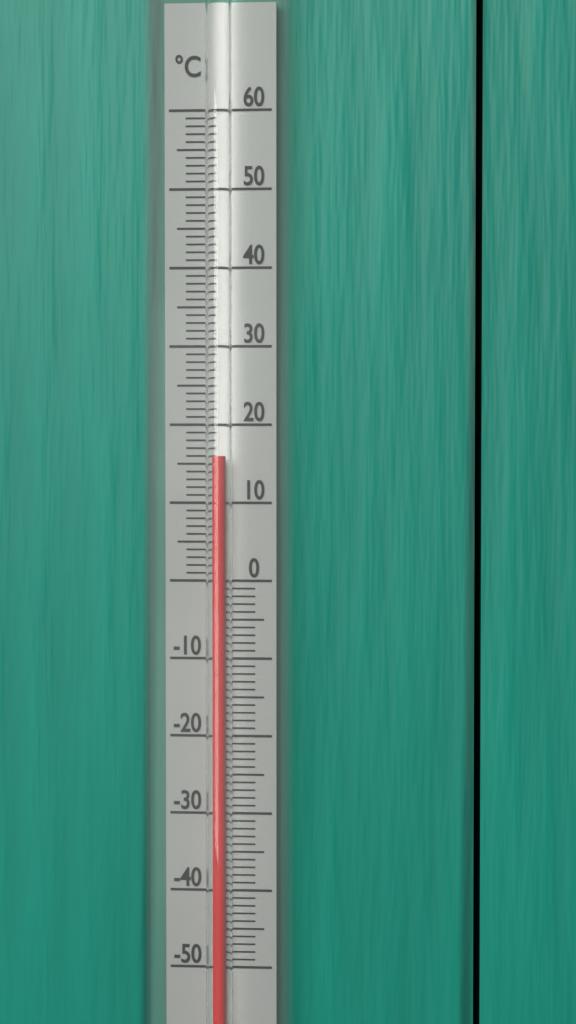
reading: 16 °C
